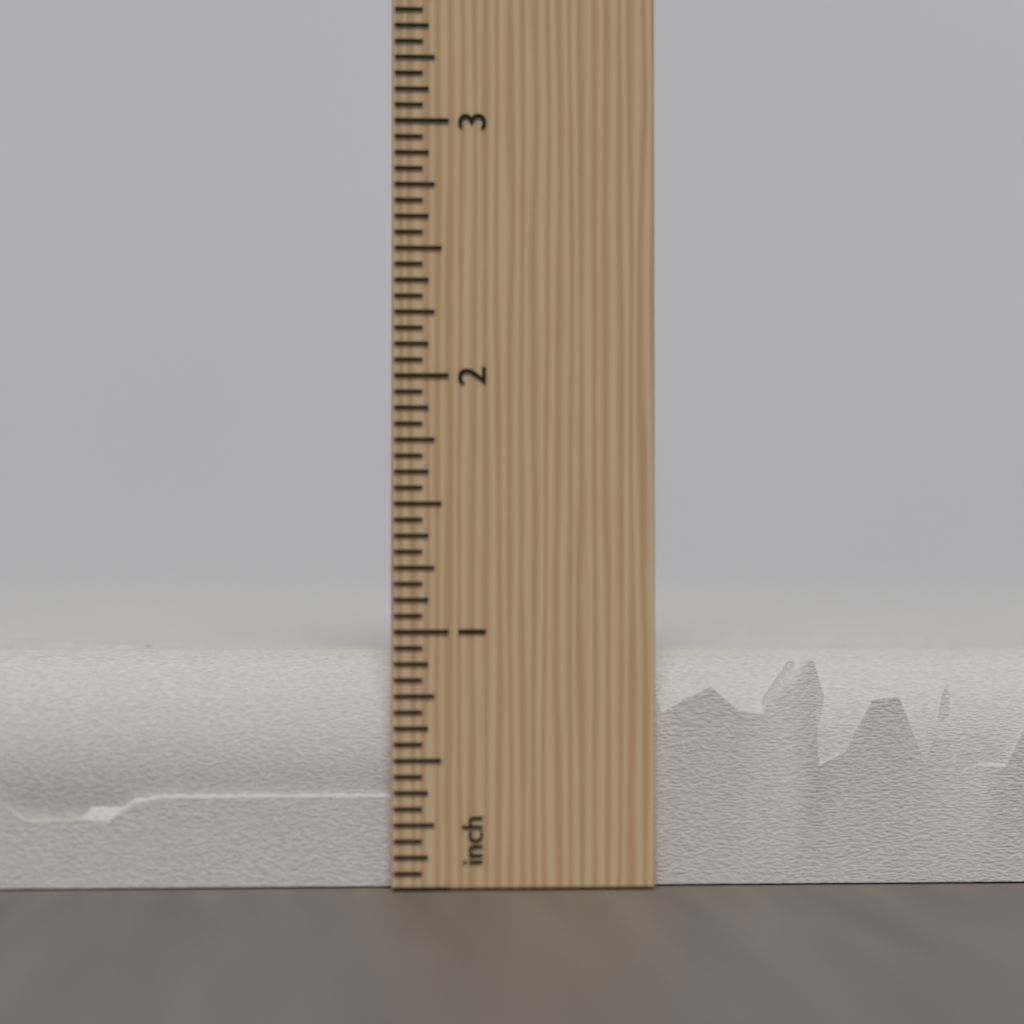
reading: 0.9375 inch
